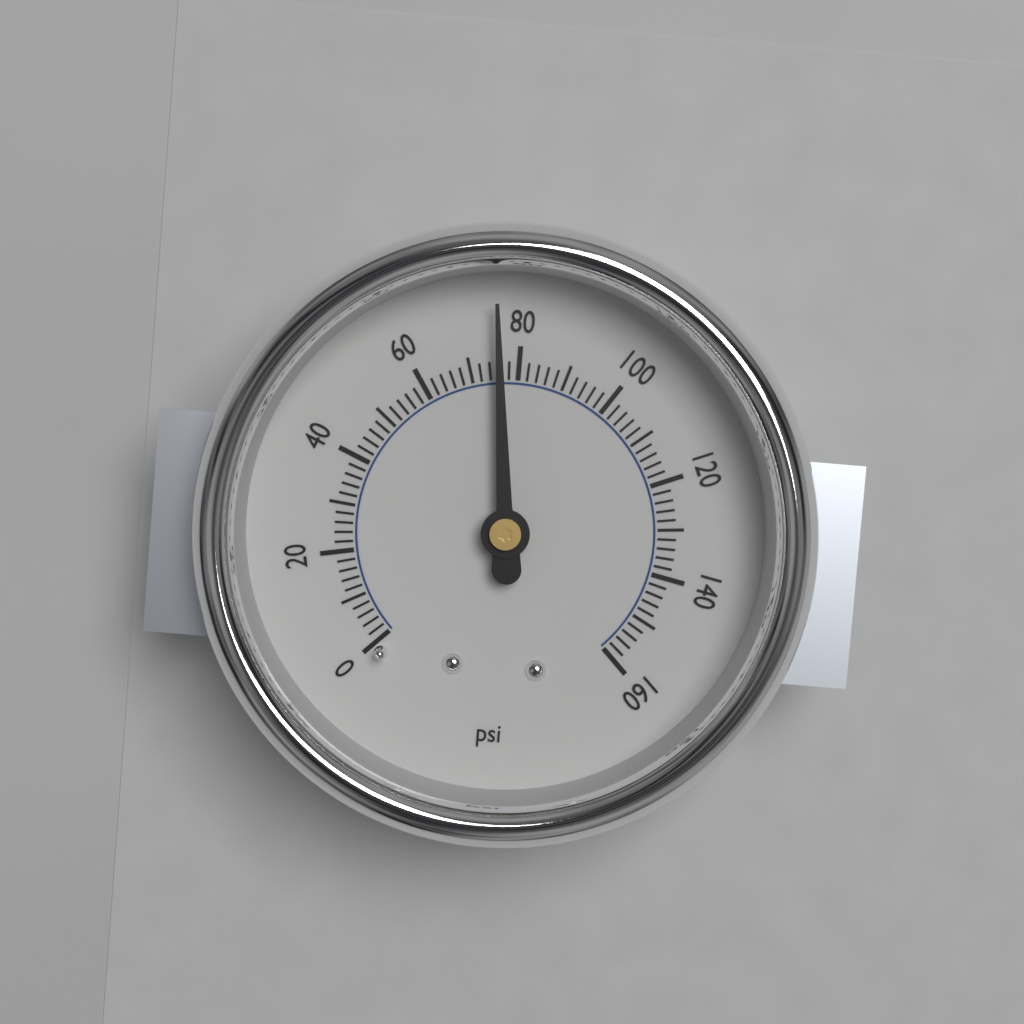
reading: 76 psi
